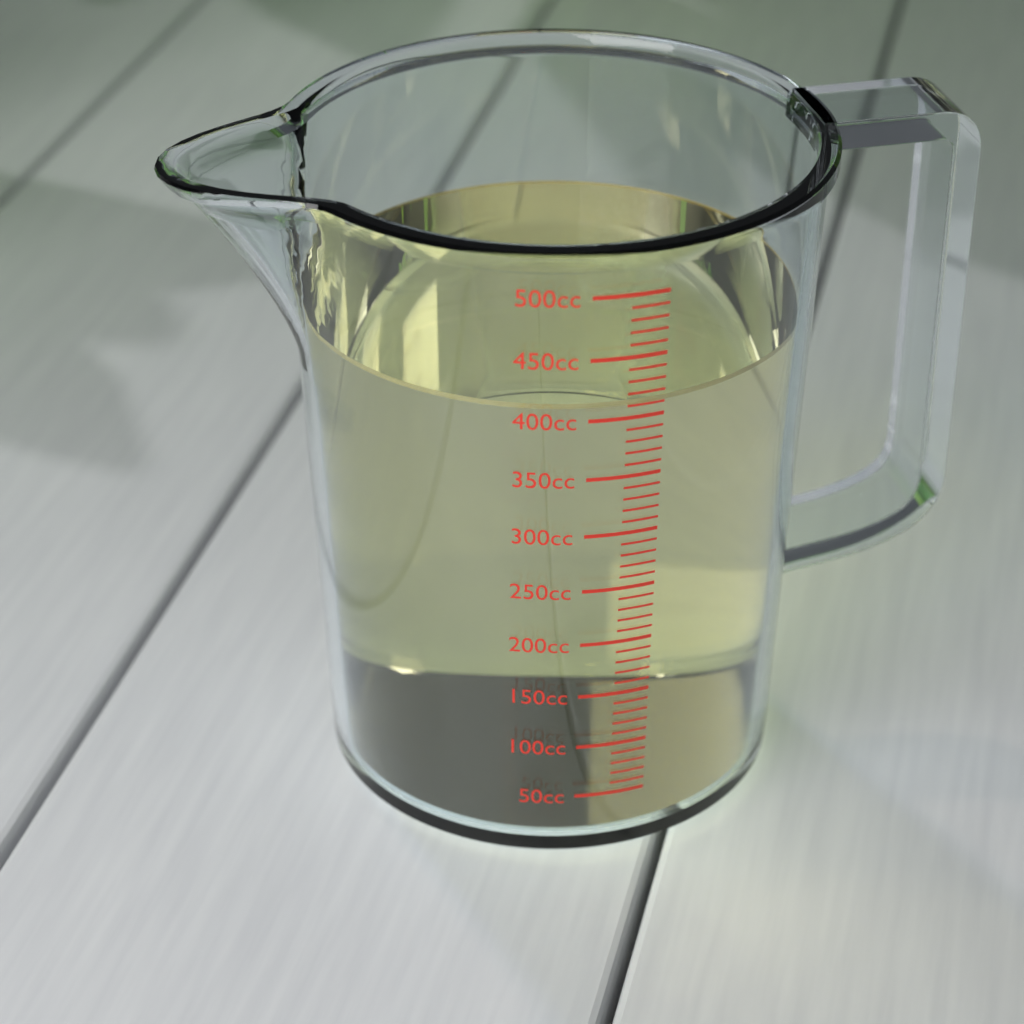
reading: 410 cc
